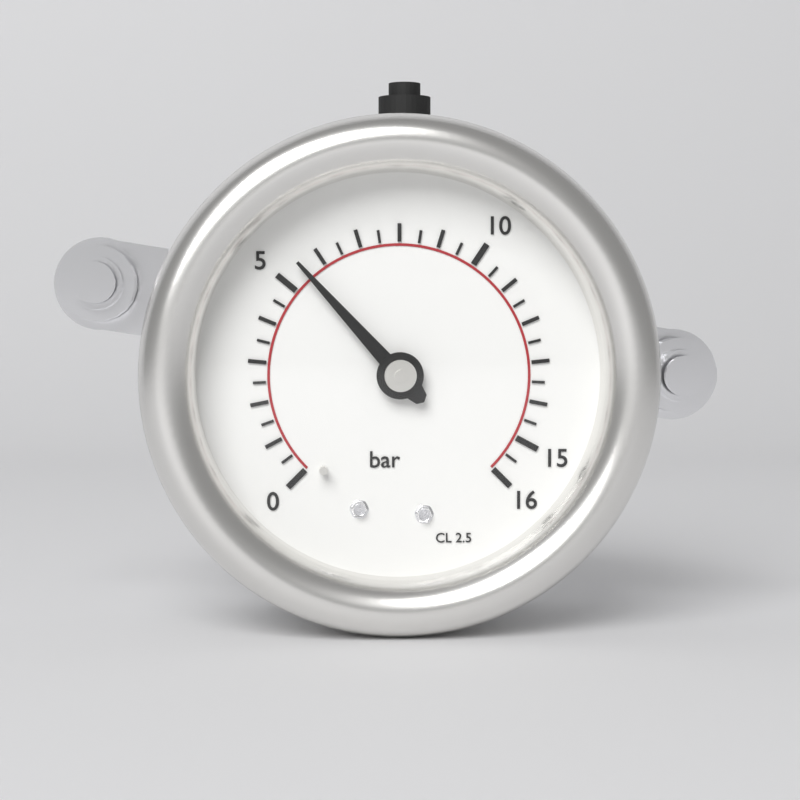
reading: 5.5 bar
